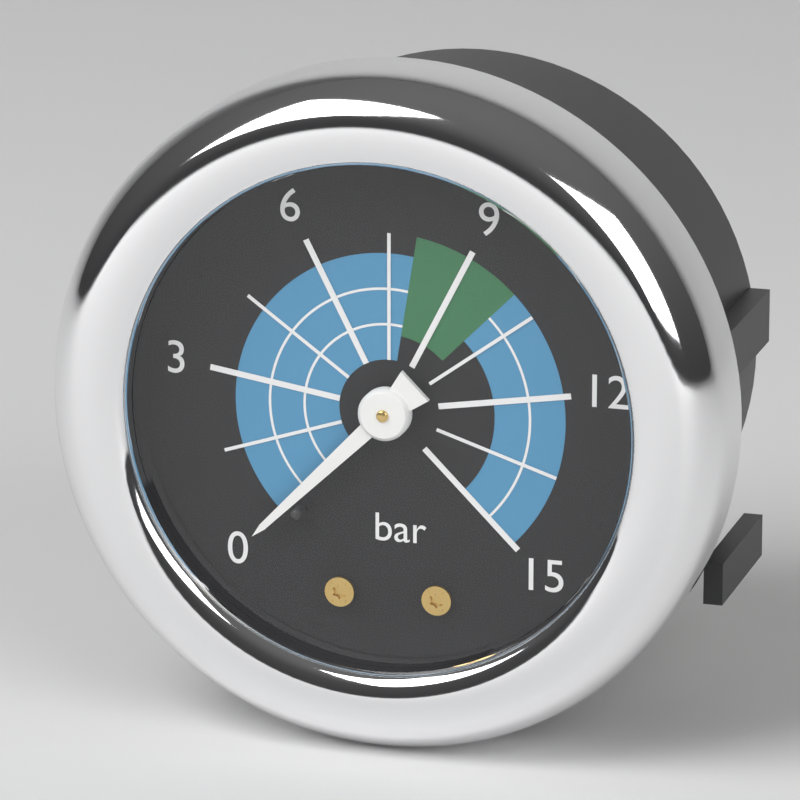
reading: 0.0 bar
